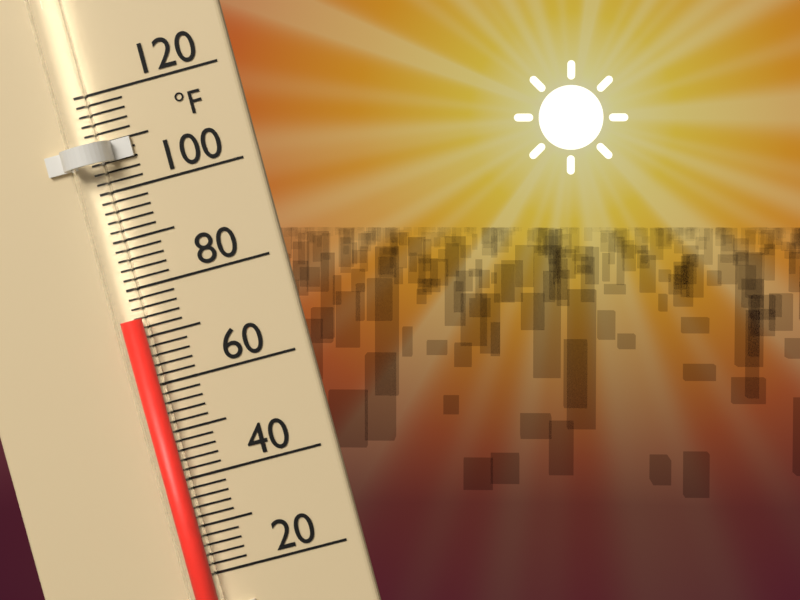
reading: 74 °F
